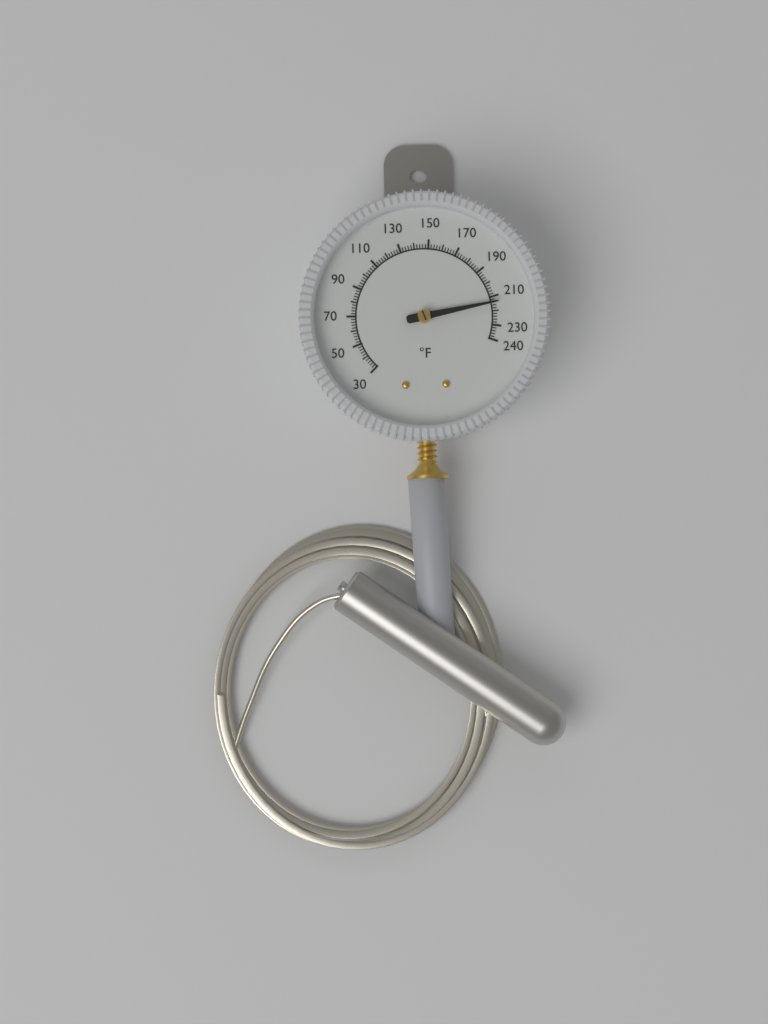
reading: 214 °F
